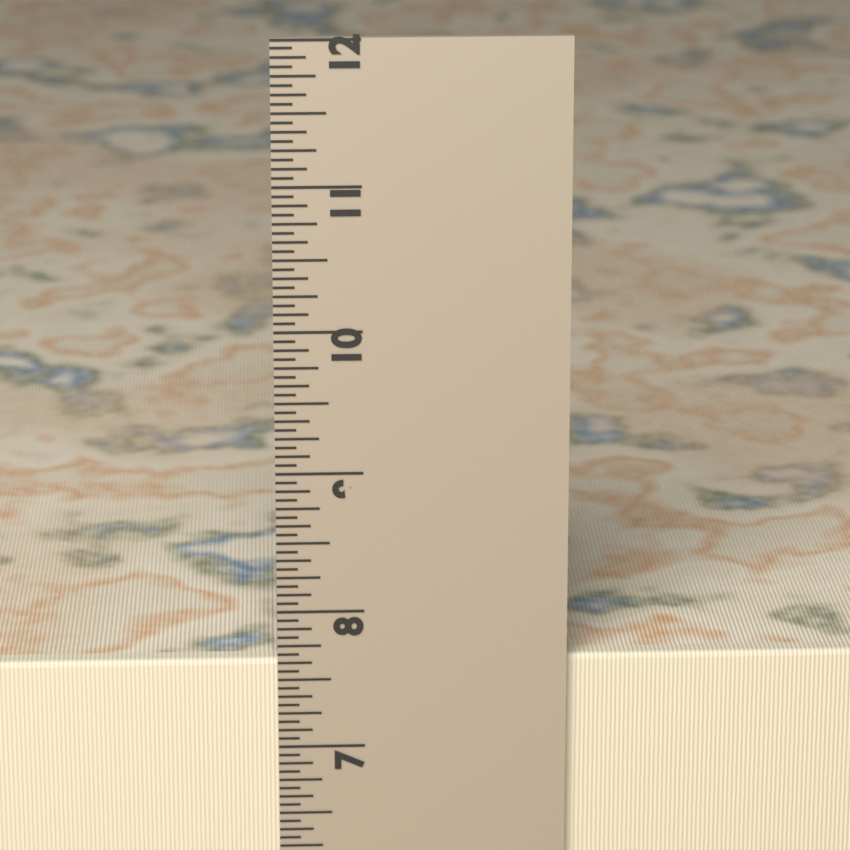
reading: 7.6250 in
